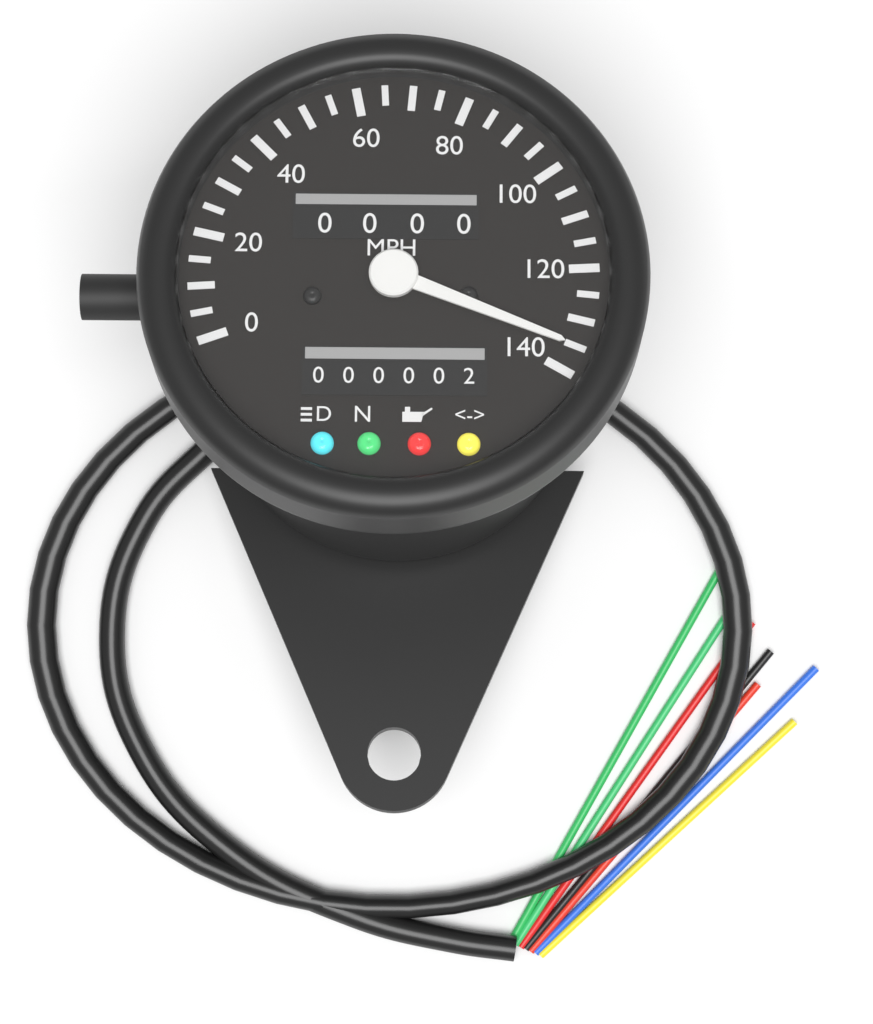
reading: 135 MPH
